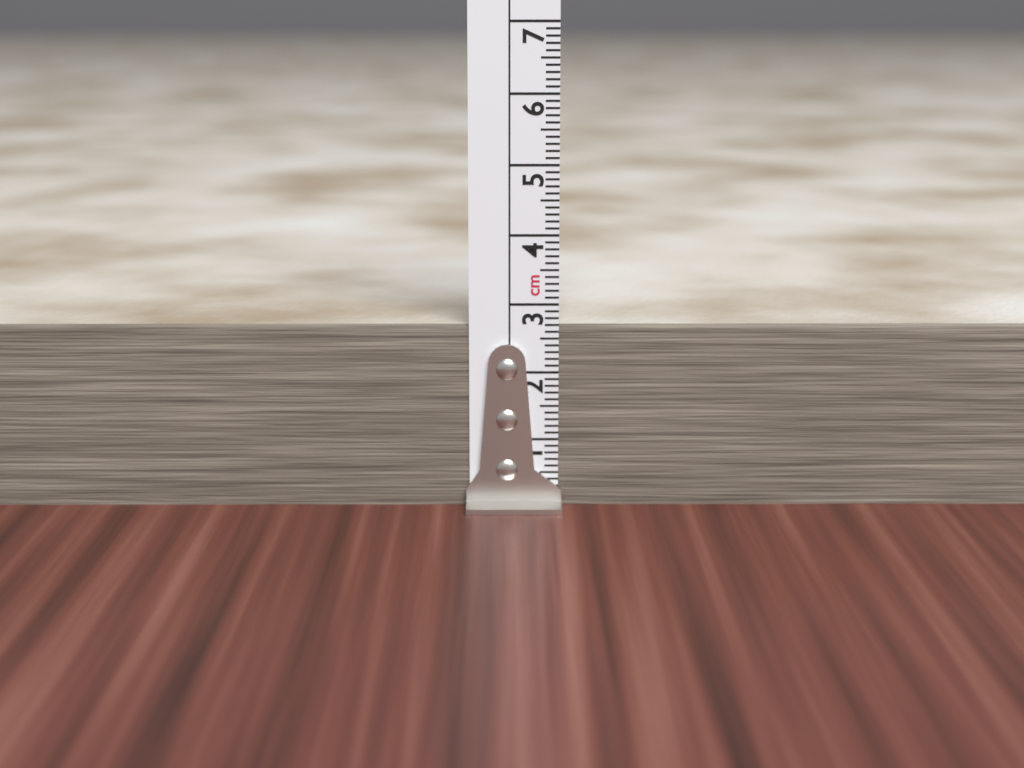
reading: 2.7 cm
